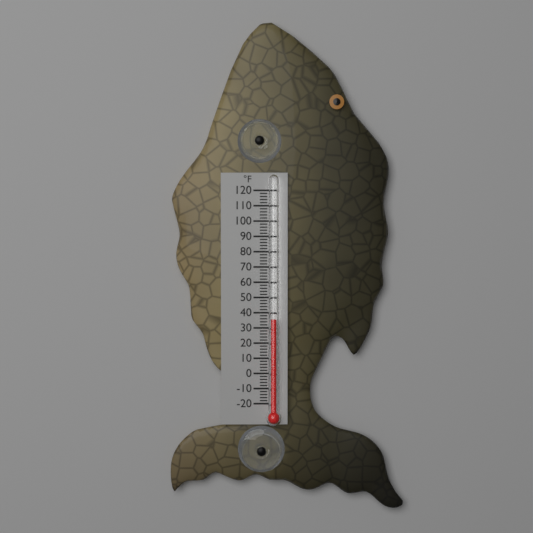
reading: 36 °F
